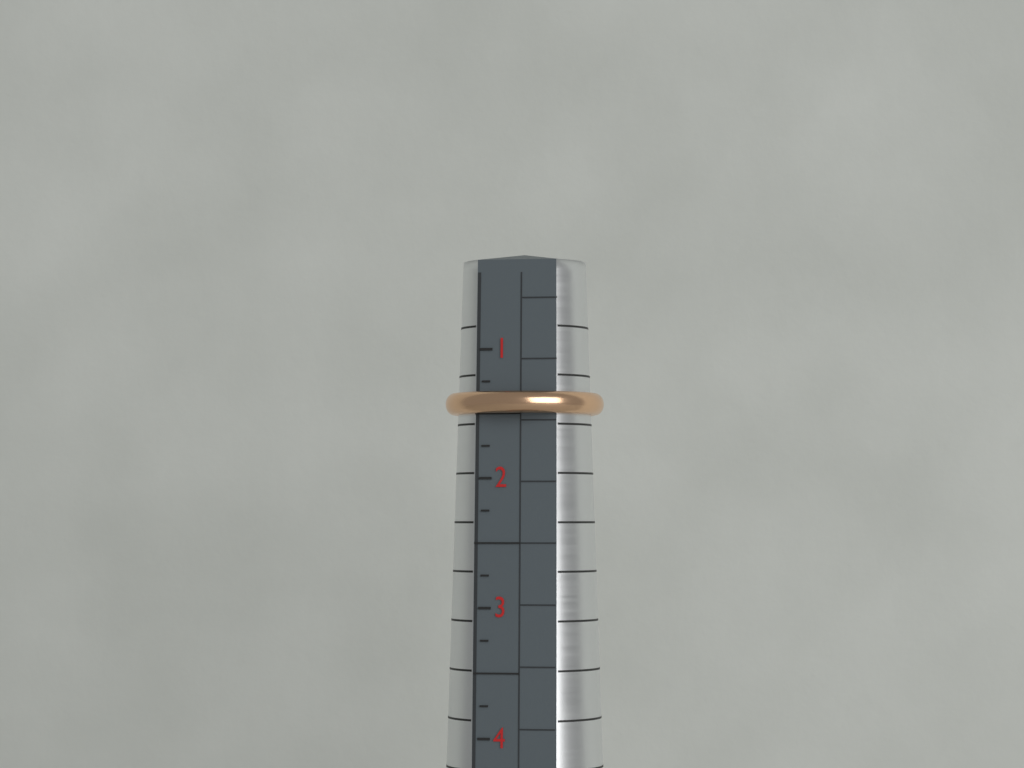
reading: 1.50 (no unit)
